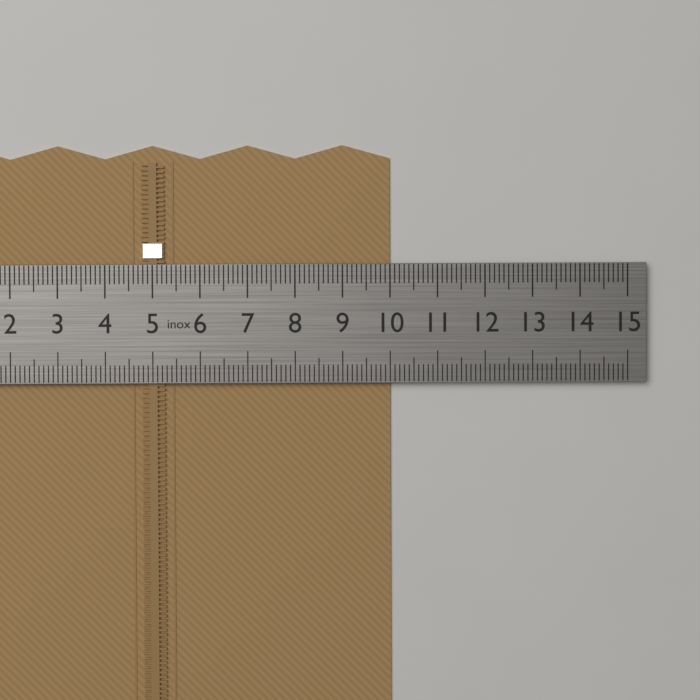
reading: 10.0 cm
